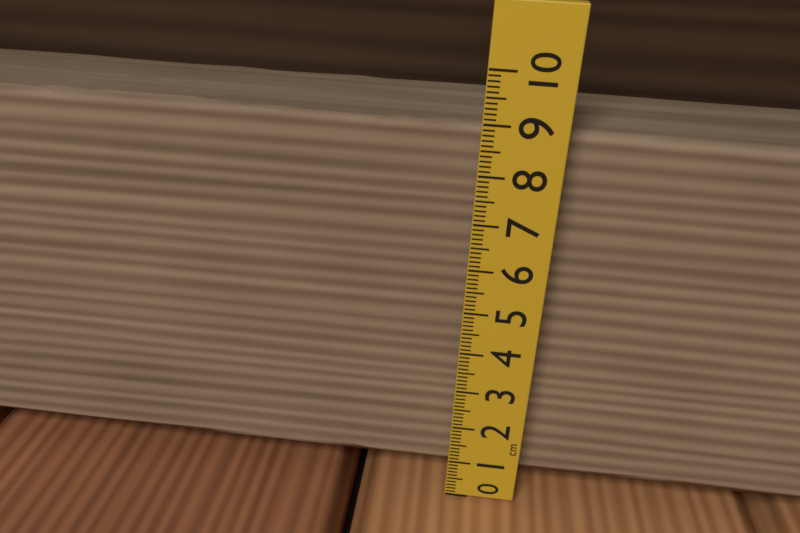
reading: 9.2 cm
